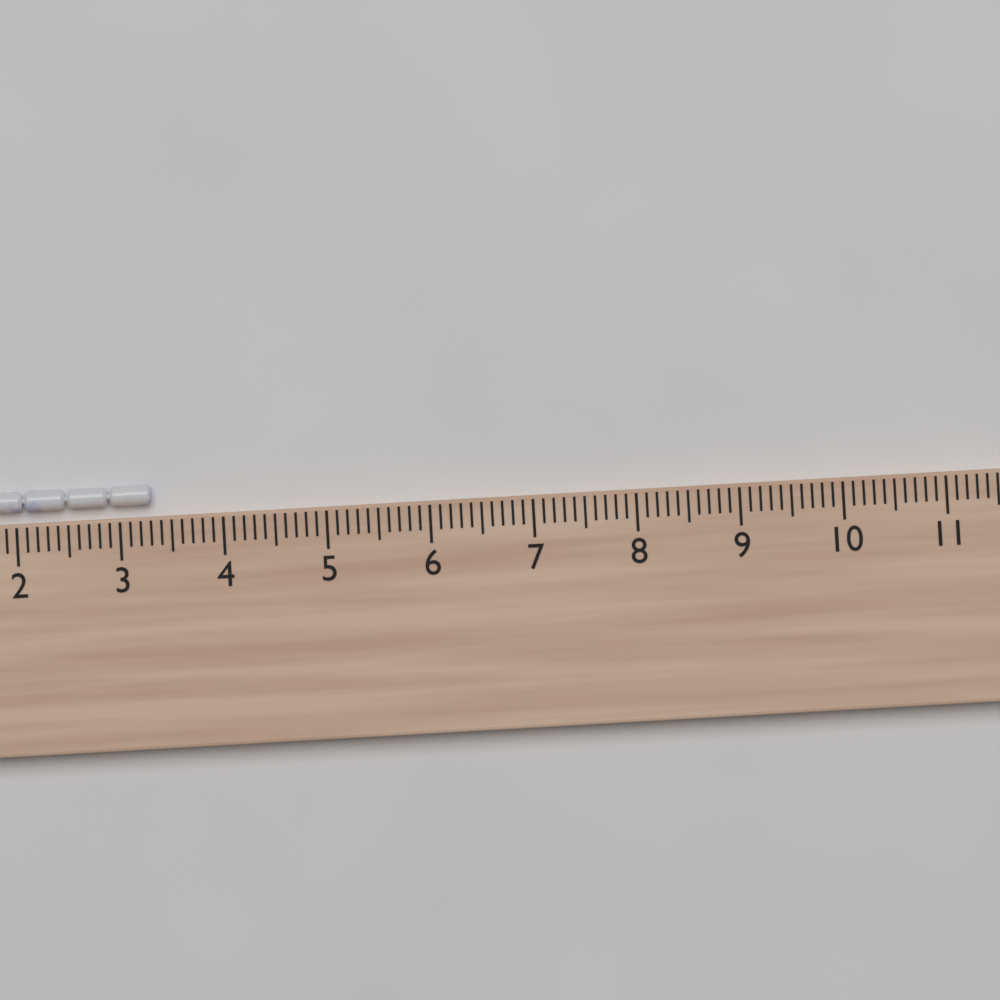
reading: 3.3 cm
